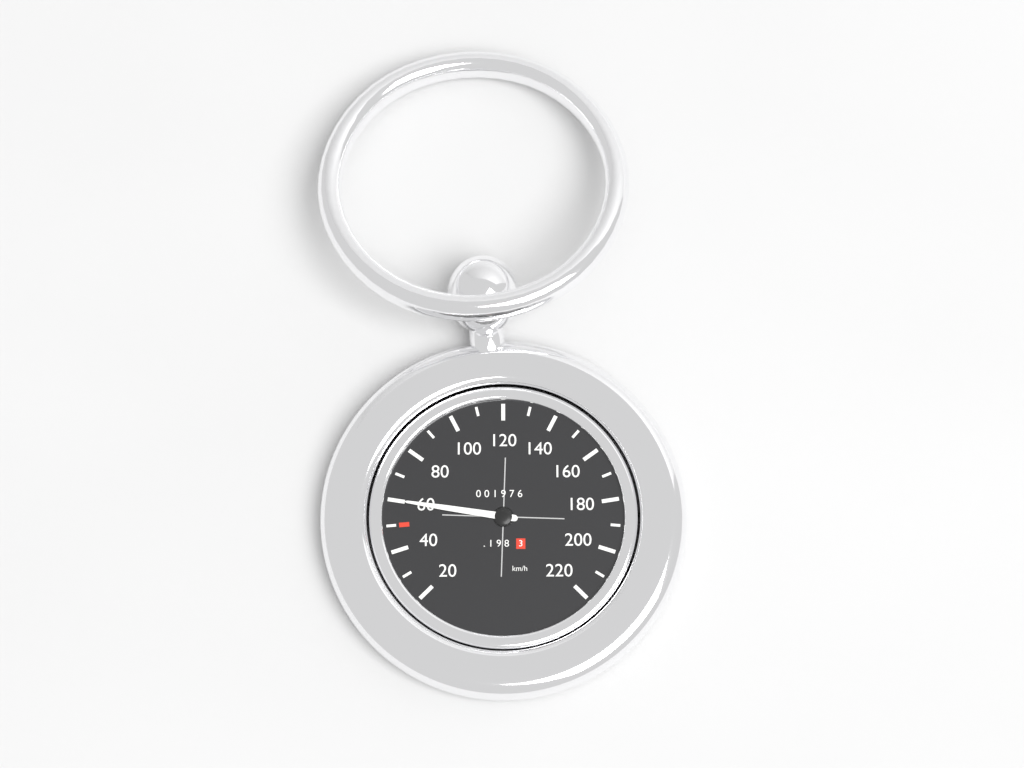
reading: 60 km/h
